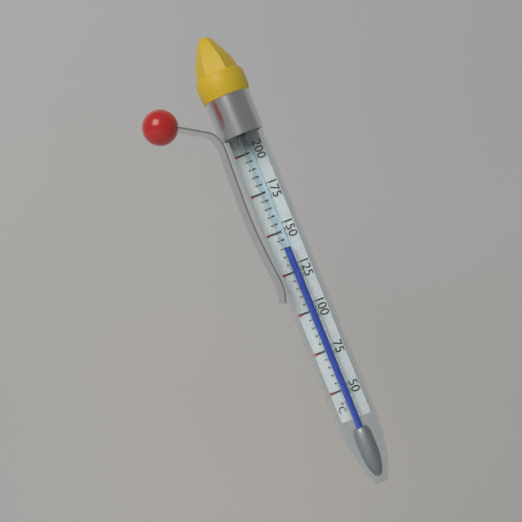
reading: 140 °C
